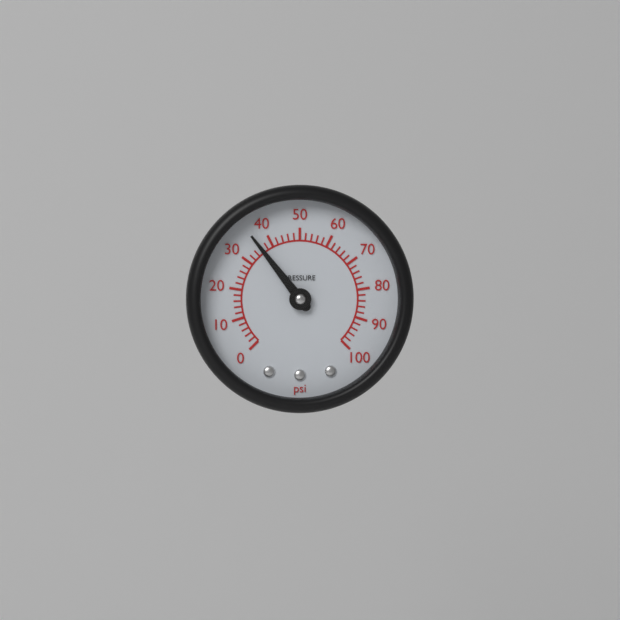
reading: 36 psi
